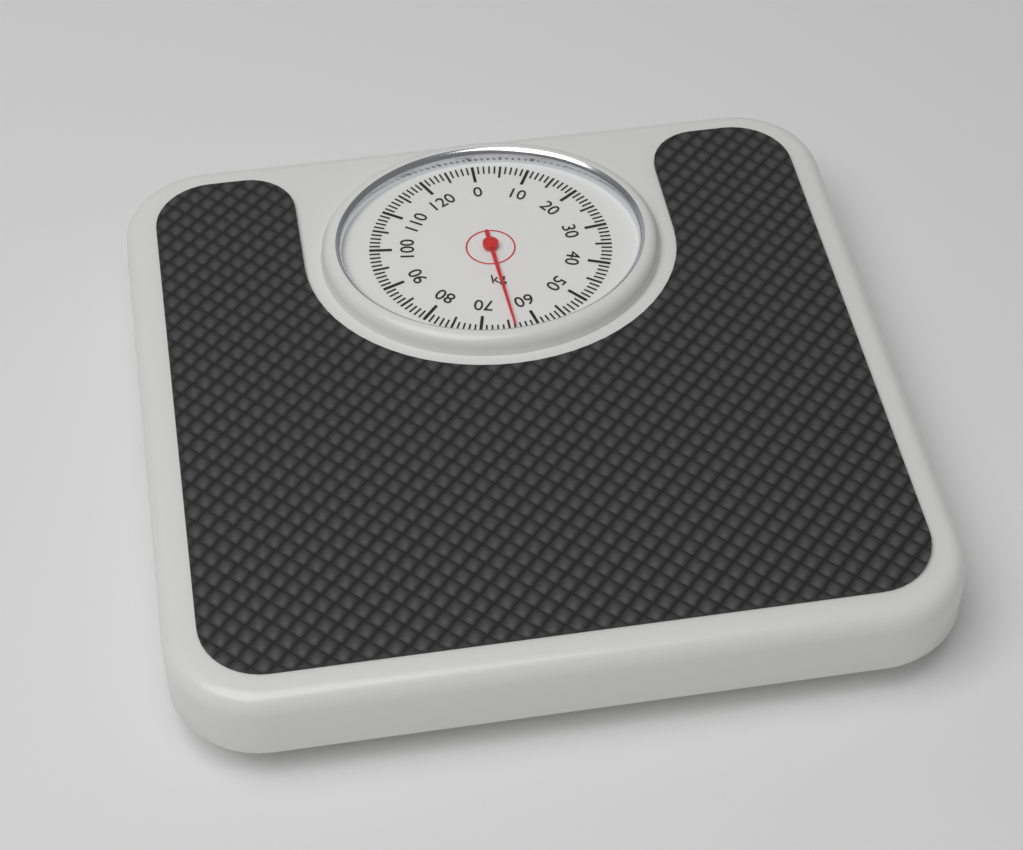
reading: 64 kg
